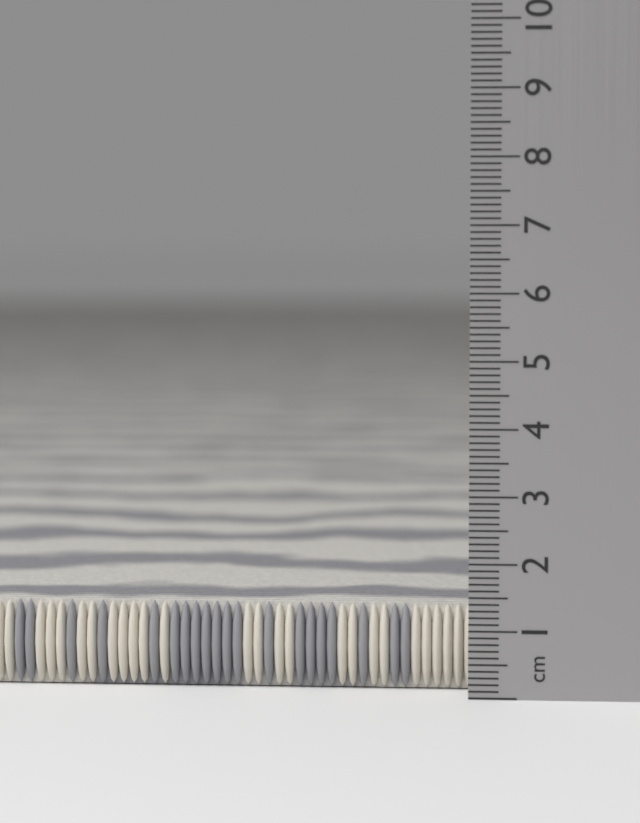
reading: 1.3 cm
